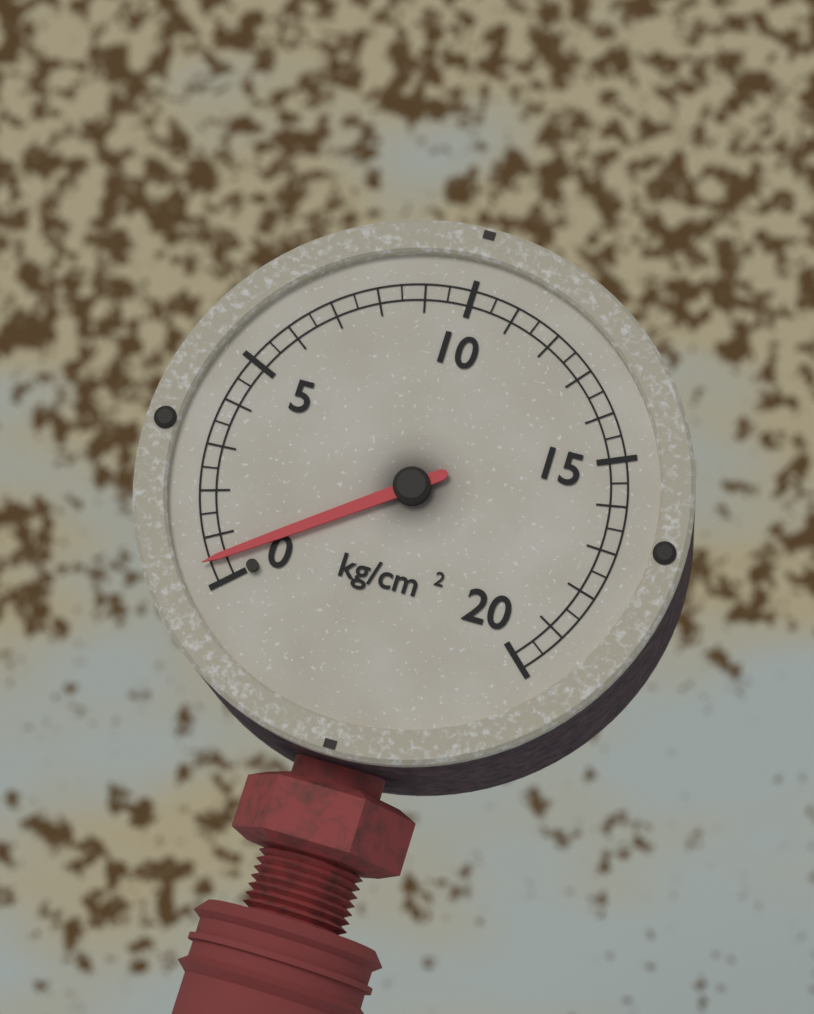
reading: 0.5 kg/cm²
